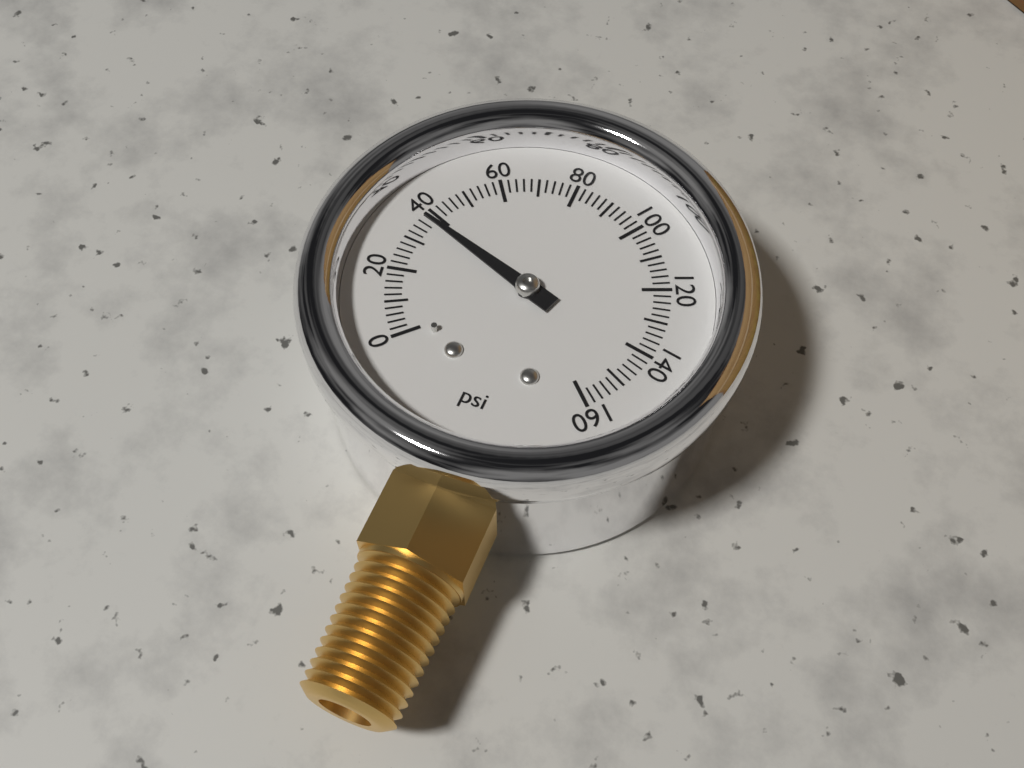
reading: 38 psi
